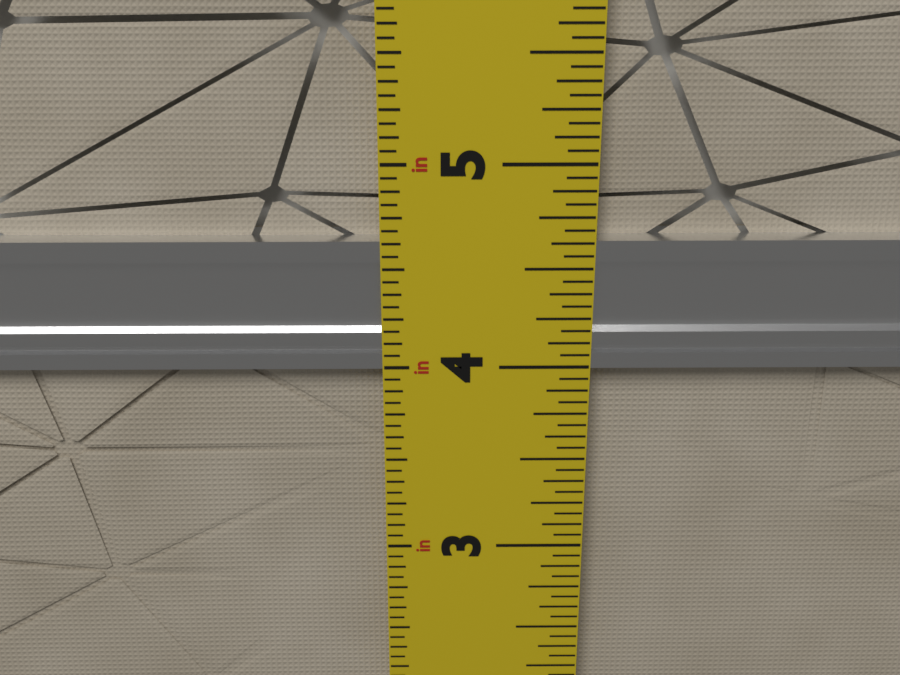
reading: 4.6250 in
